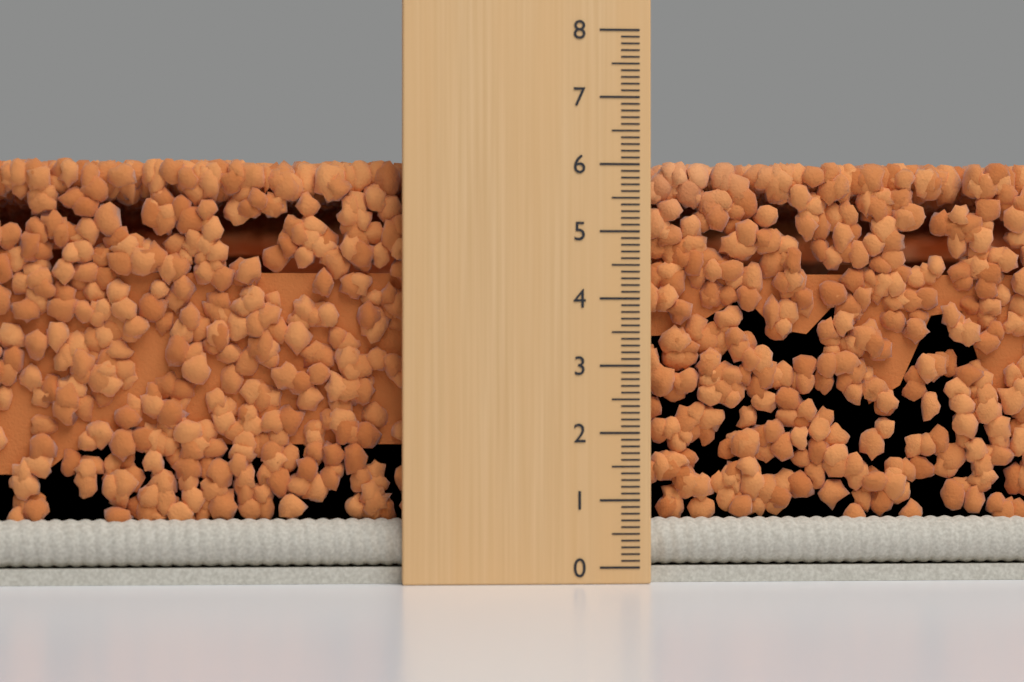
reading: 6.1 (no unit)
